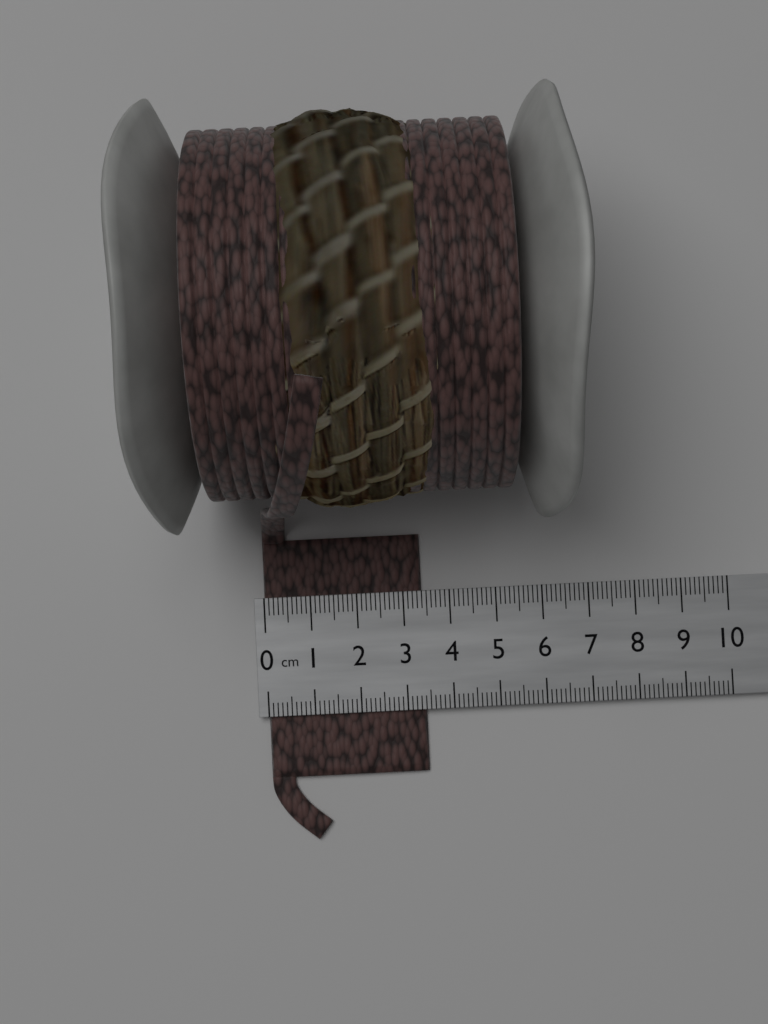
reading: 3.4 cm
